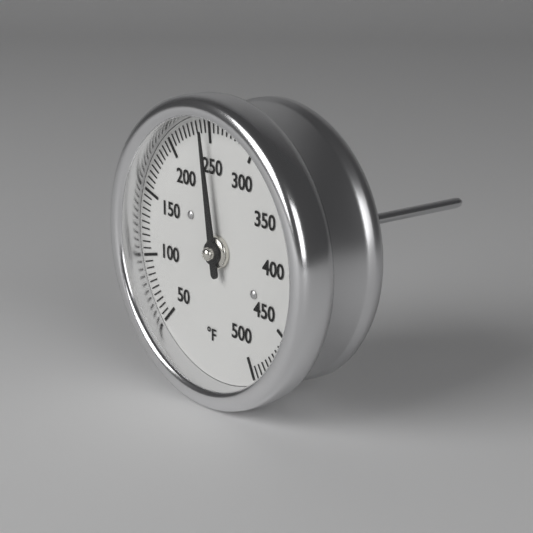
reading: 245 °F
